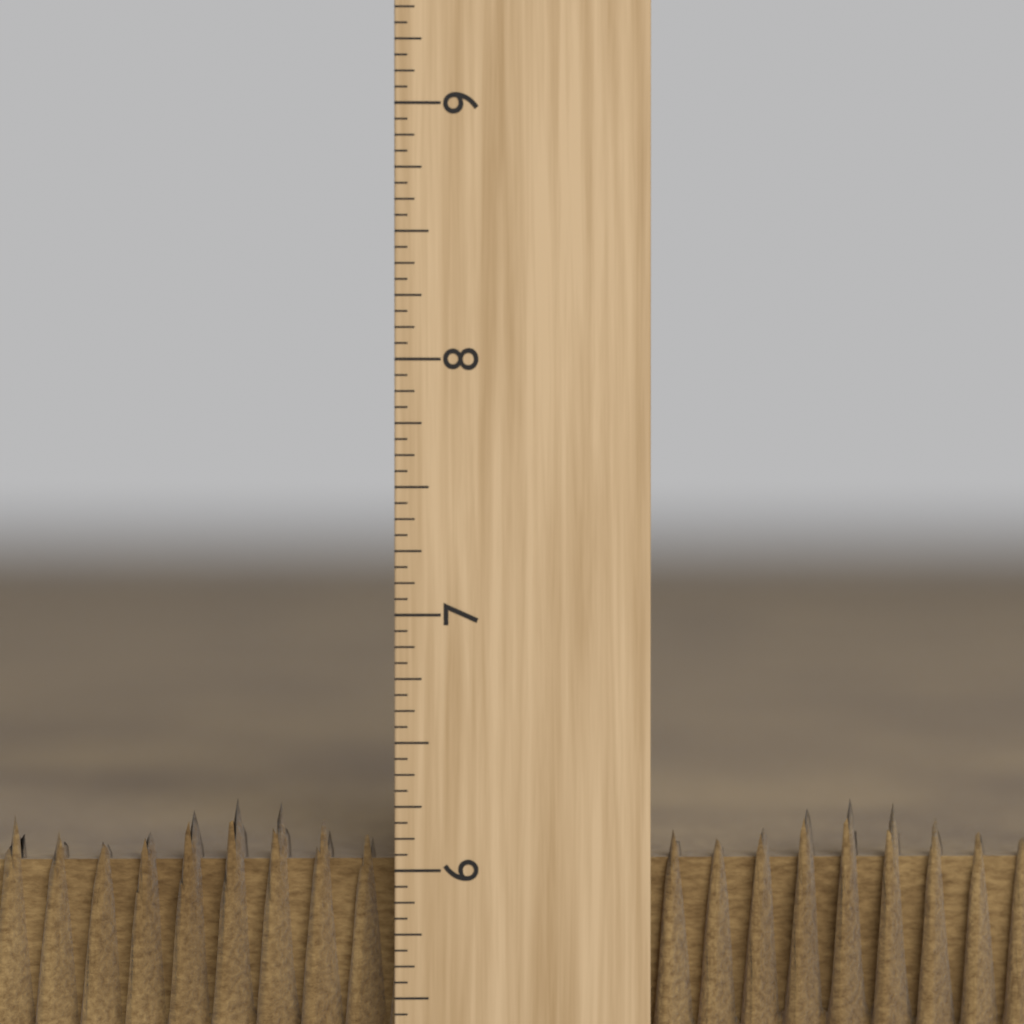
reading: 6.2500 inch
